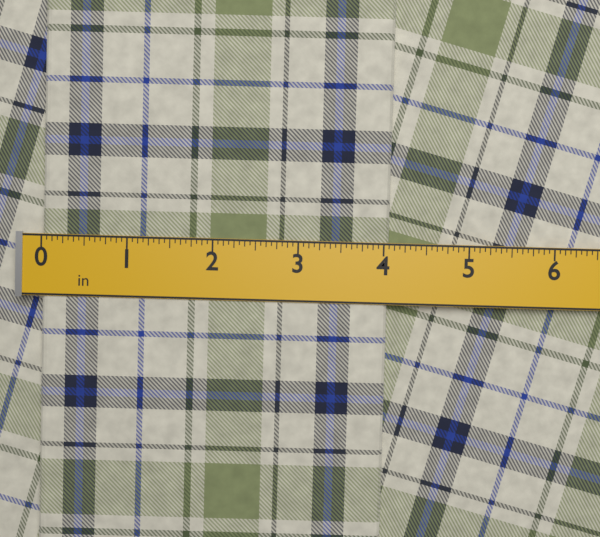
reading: 4.0625 in
